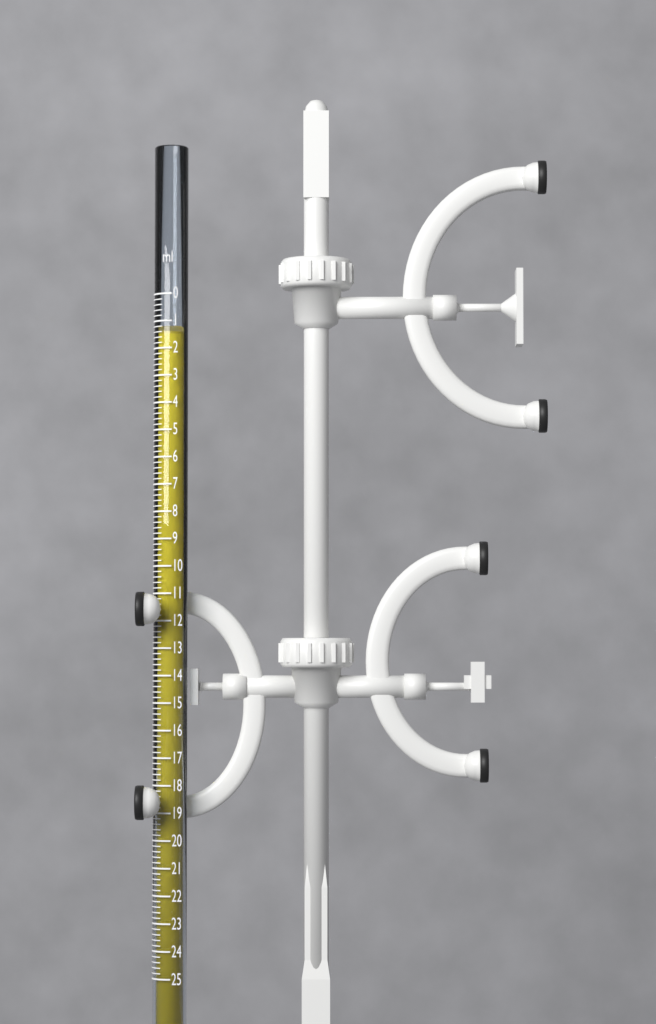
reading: 1.4 ml
